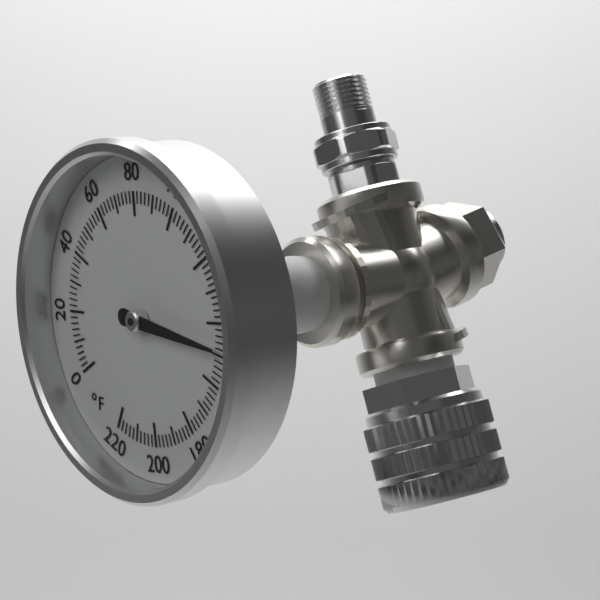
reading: 148 °F
